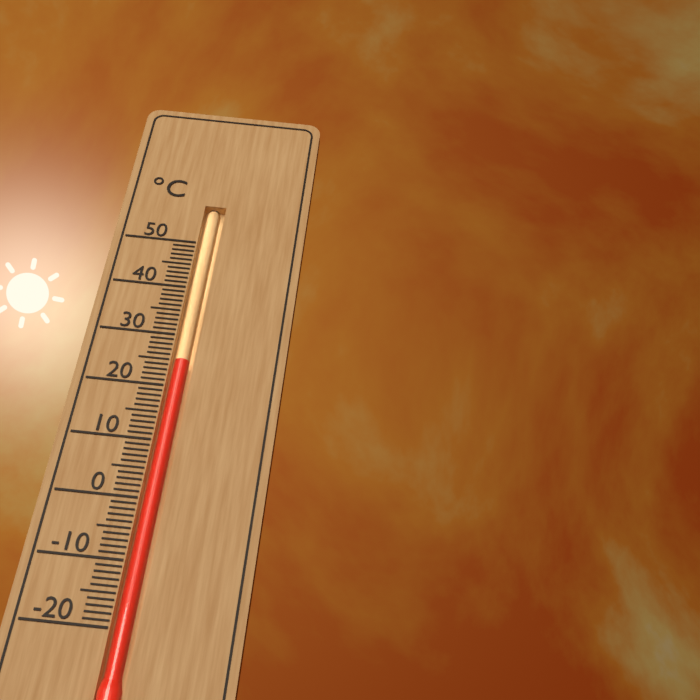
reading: 25 °C
